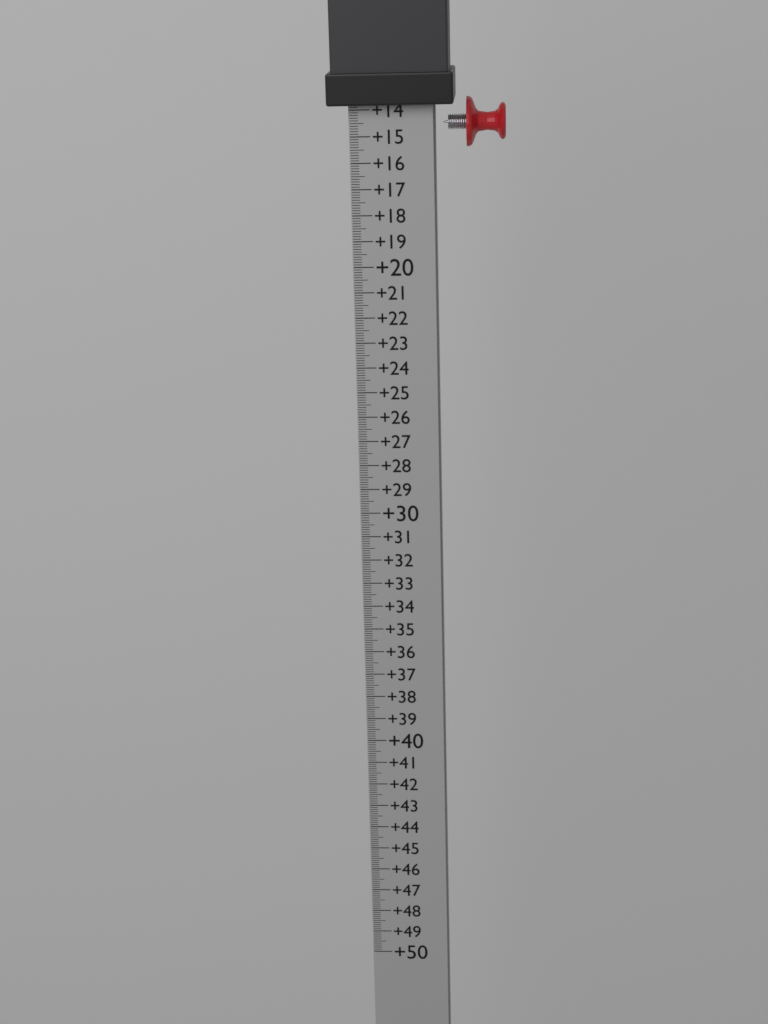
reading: 13.8 (no unit)
